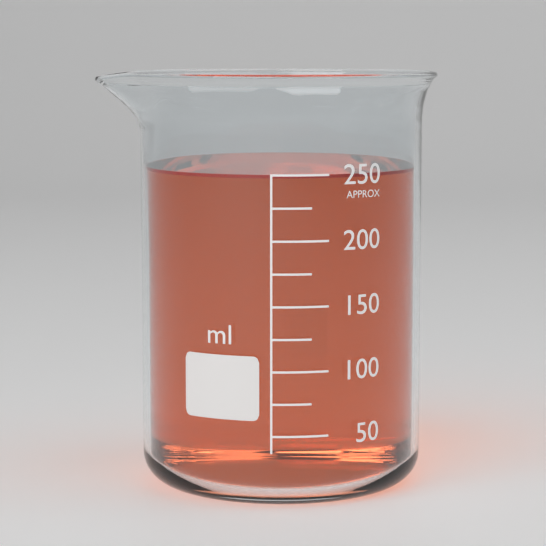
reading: 250 ml
